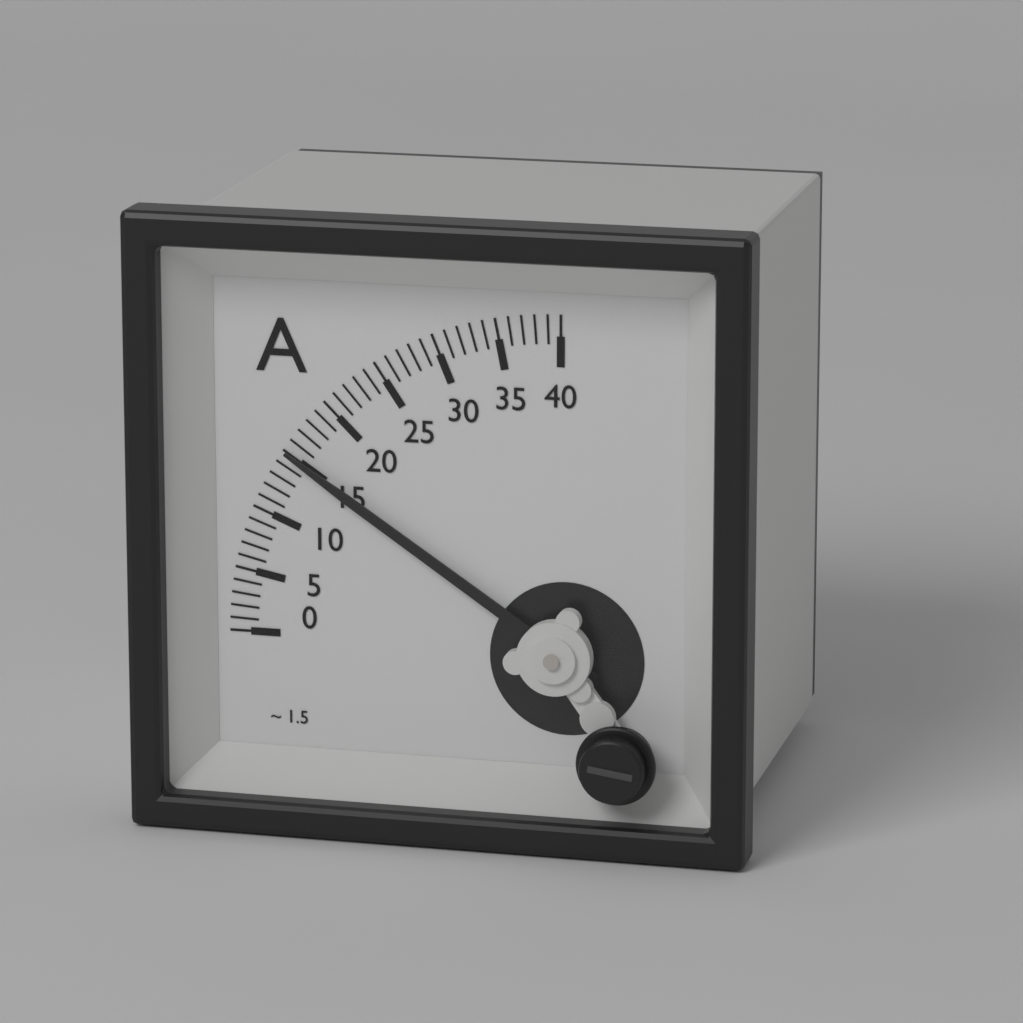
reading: 15 A
